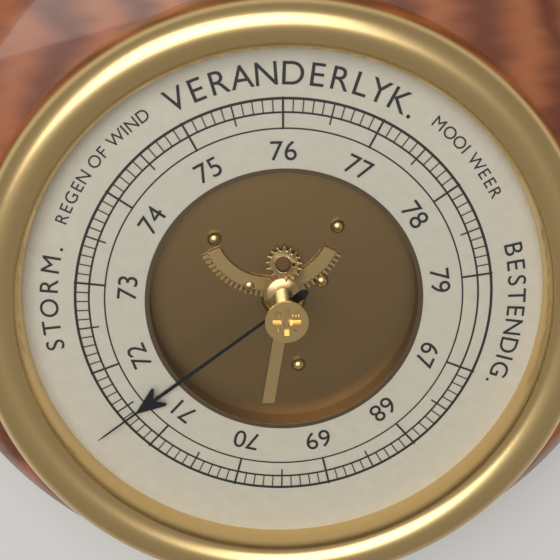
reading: 71.4 (no unit)
